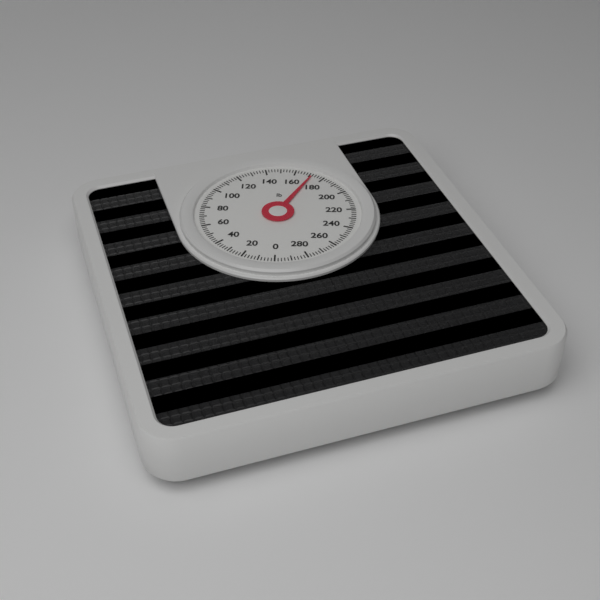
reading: 172 lb
